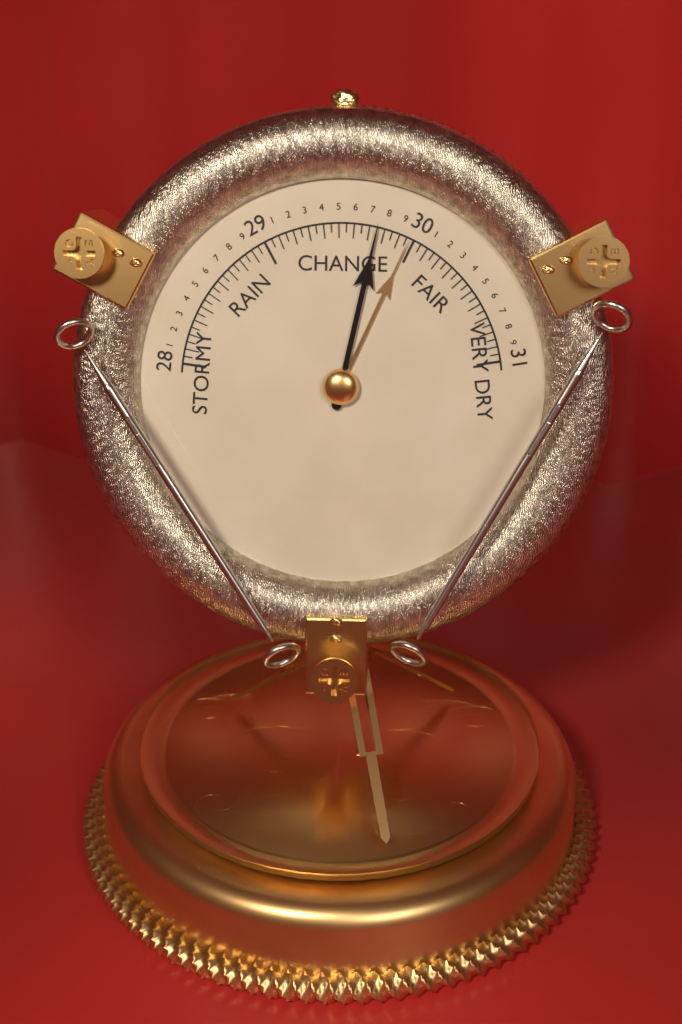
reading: 29.75 (no unit)
